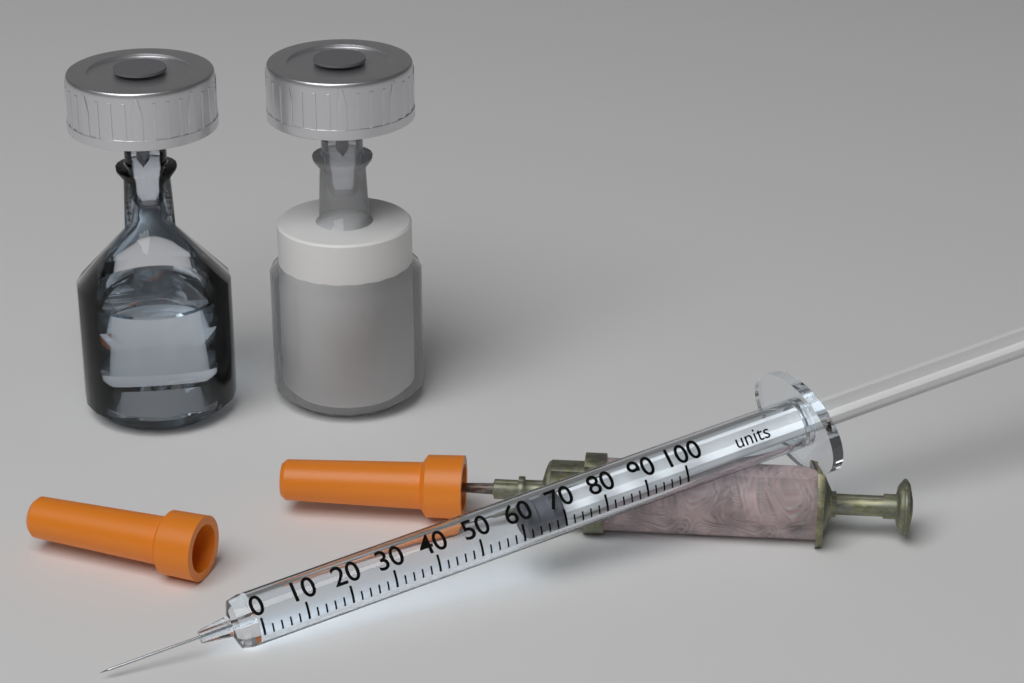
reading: 62 units
